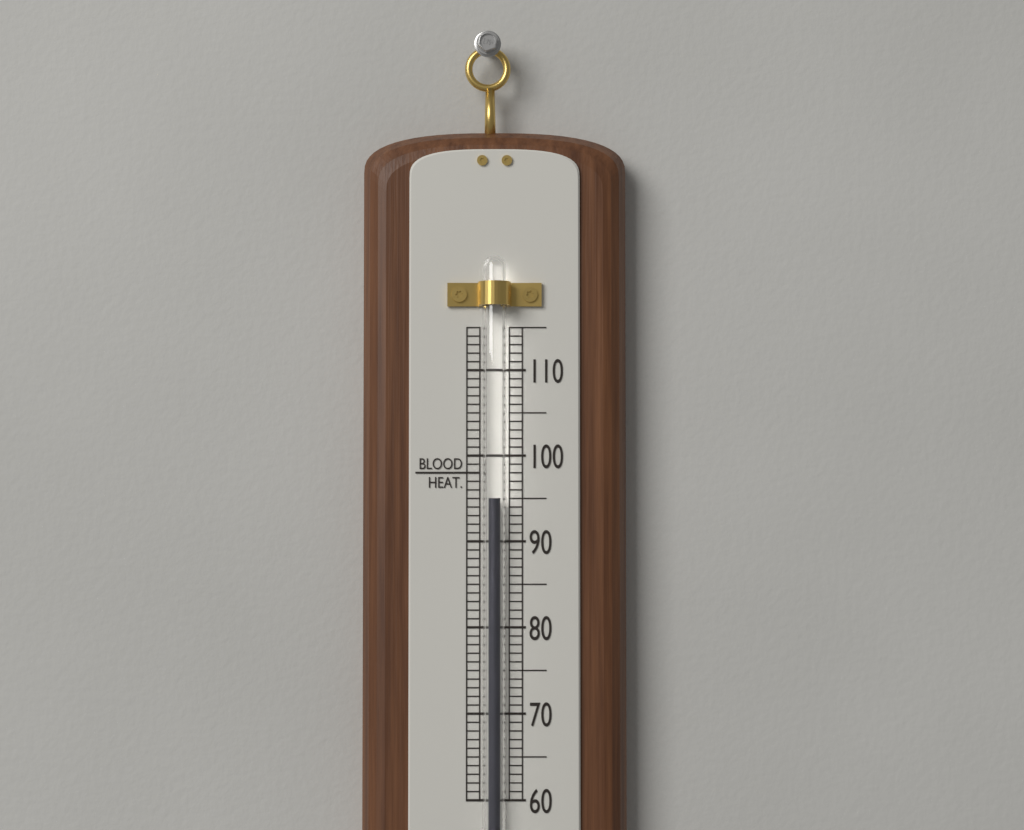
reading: 95 (no unit)
